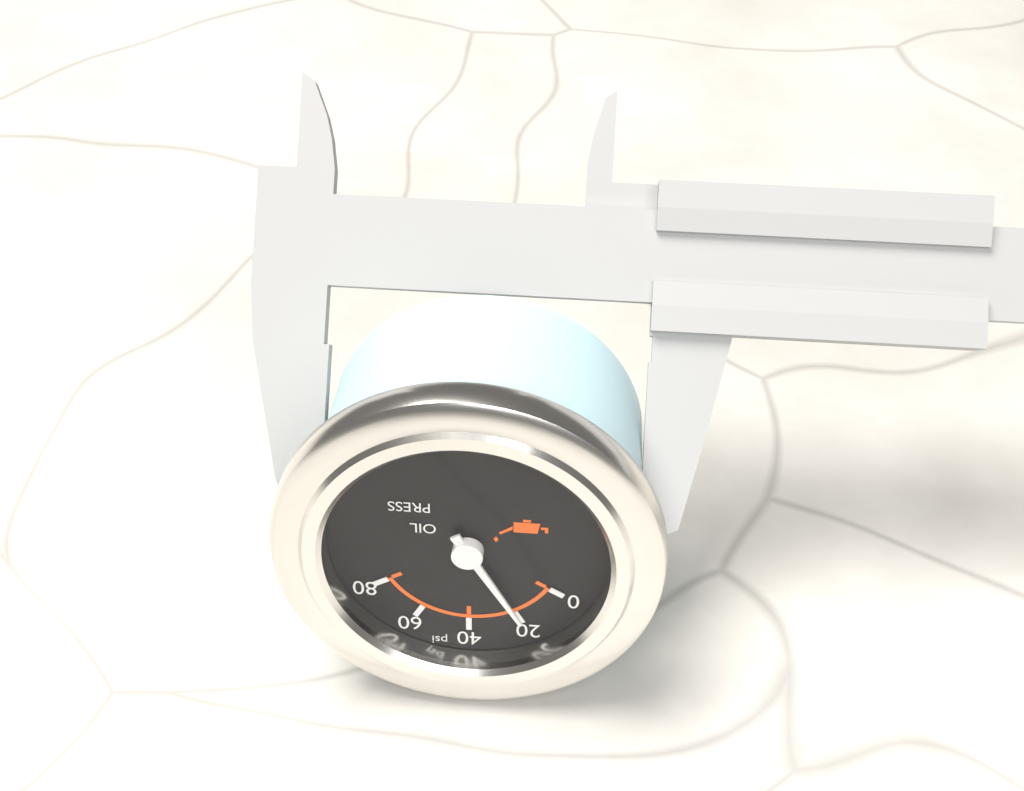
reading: 20 psi
